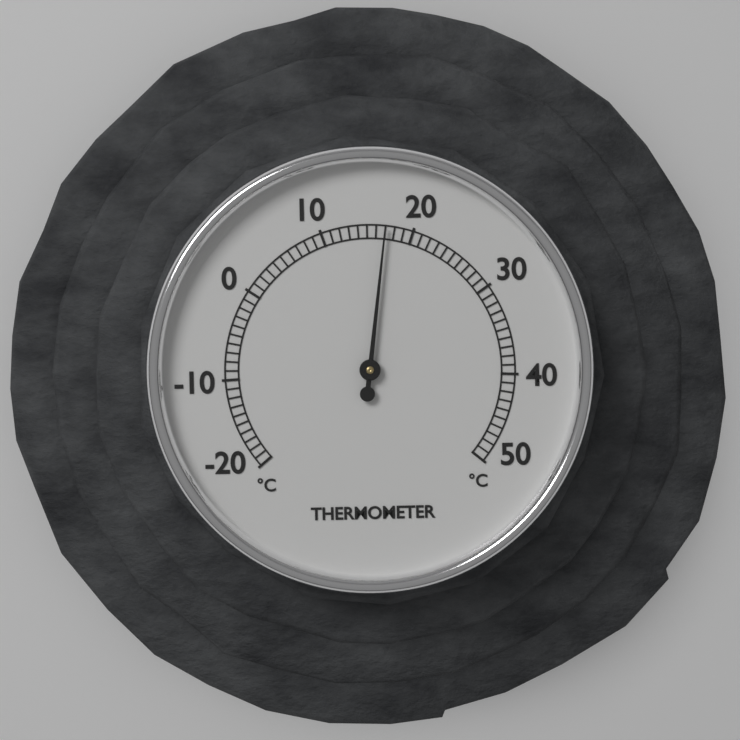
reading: 17 °C
